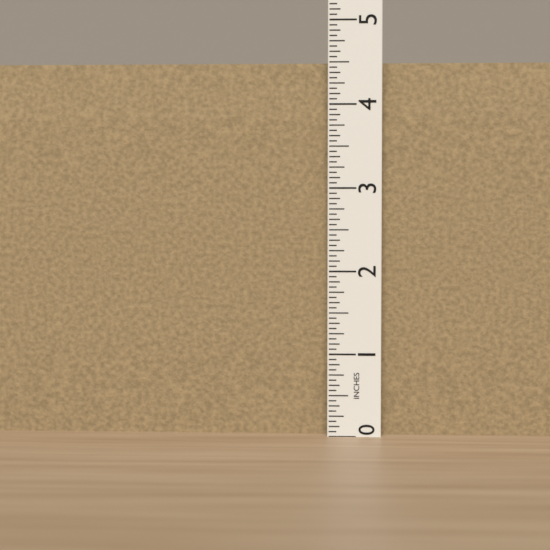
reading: 4.5000 in
